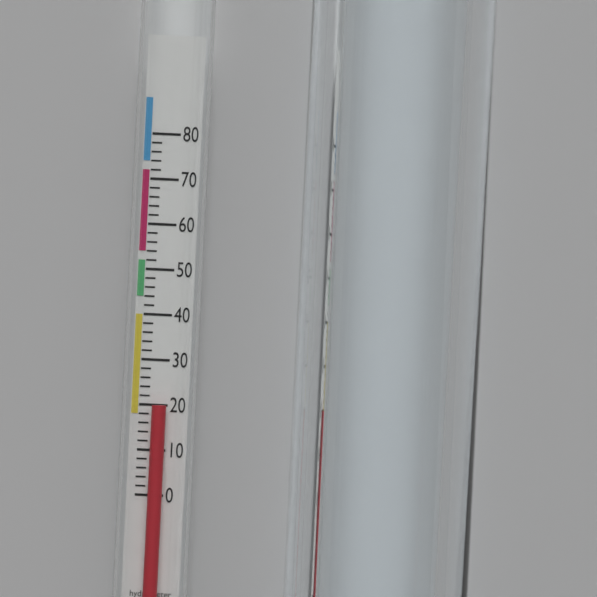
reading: 20 (no unit)
